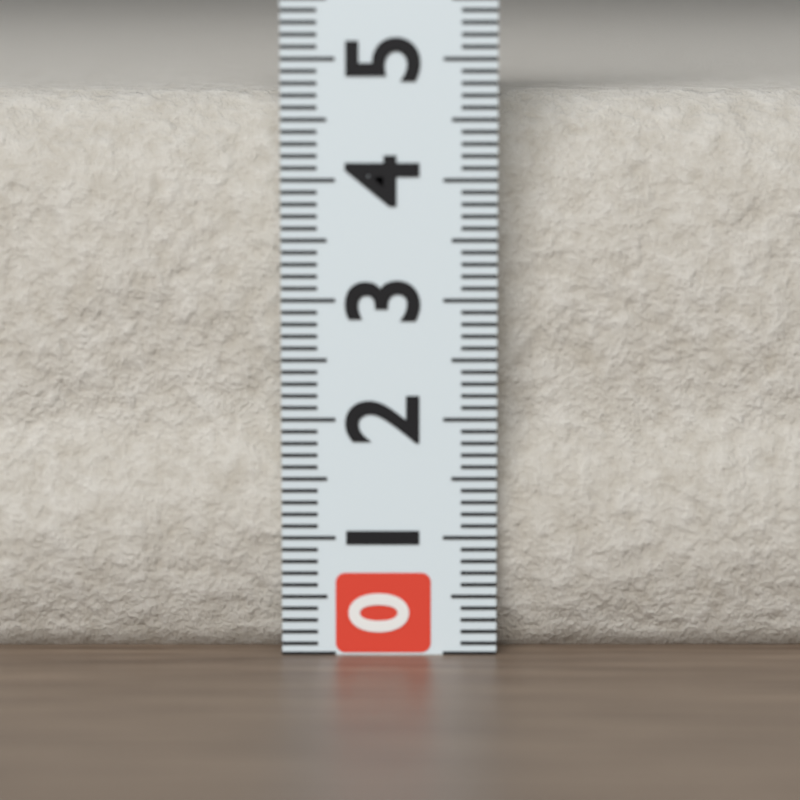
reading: 4.7 (no unit)
